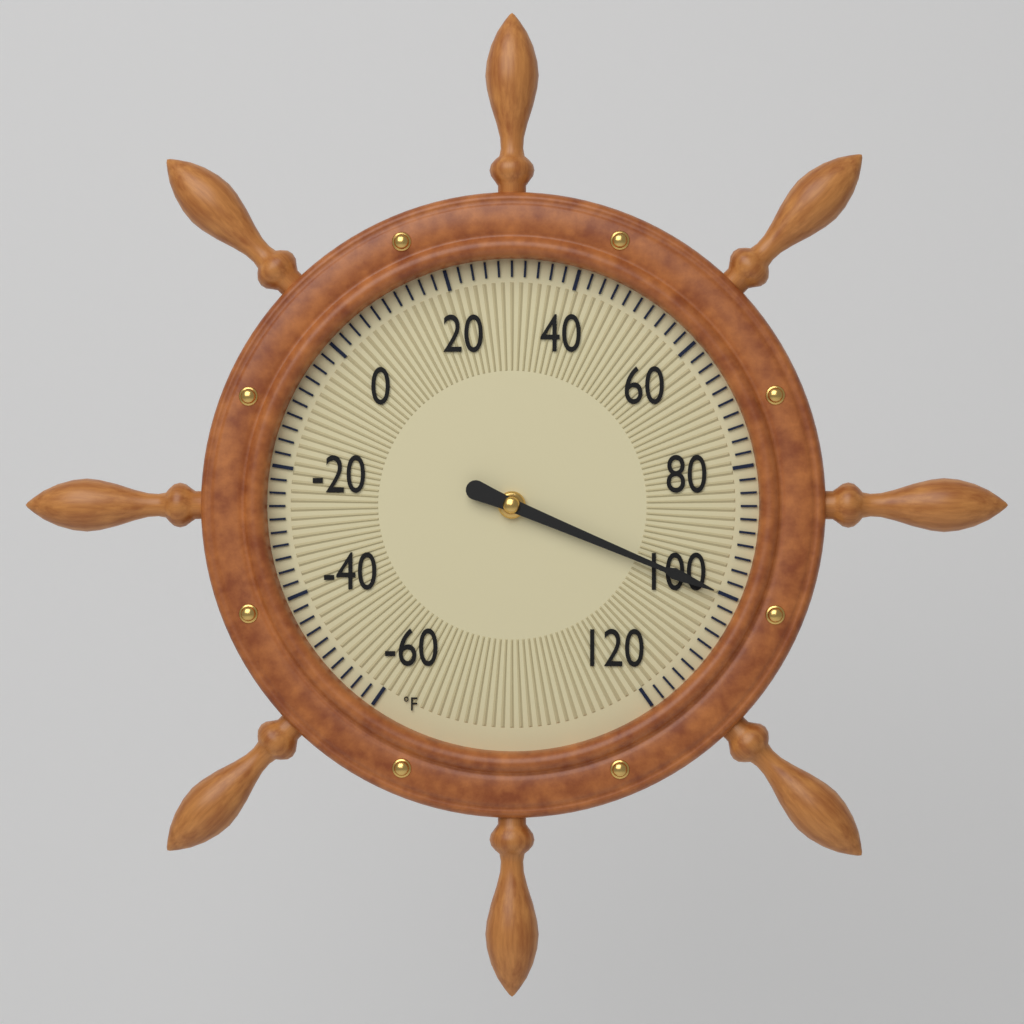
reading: 100 °F
